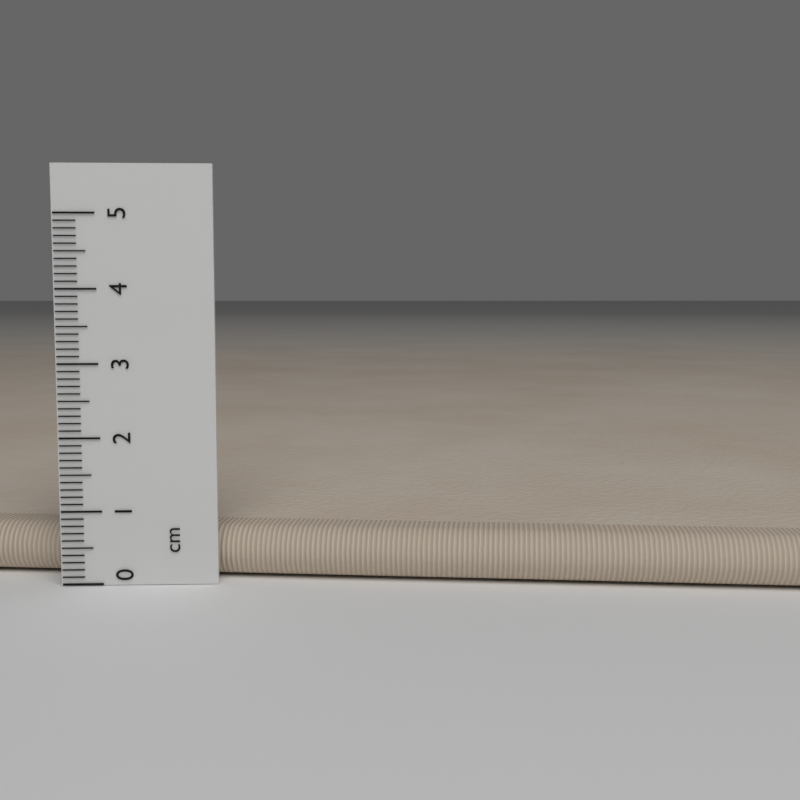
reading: 0.7 cm
